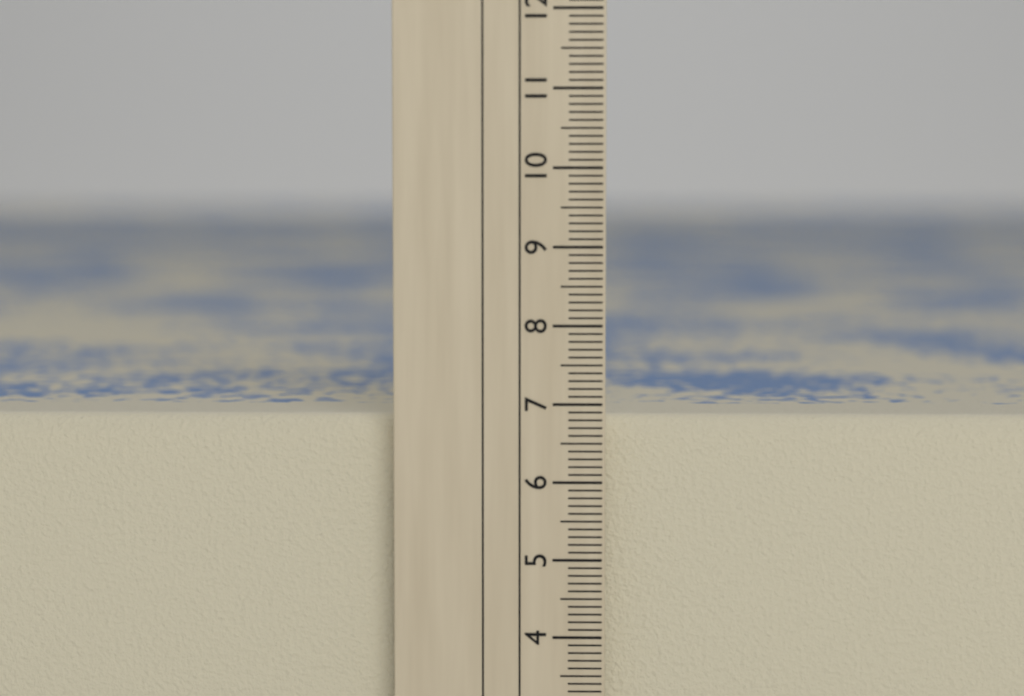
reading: 6.8 cm
